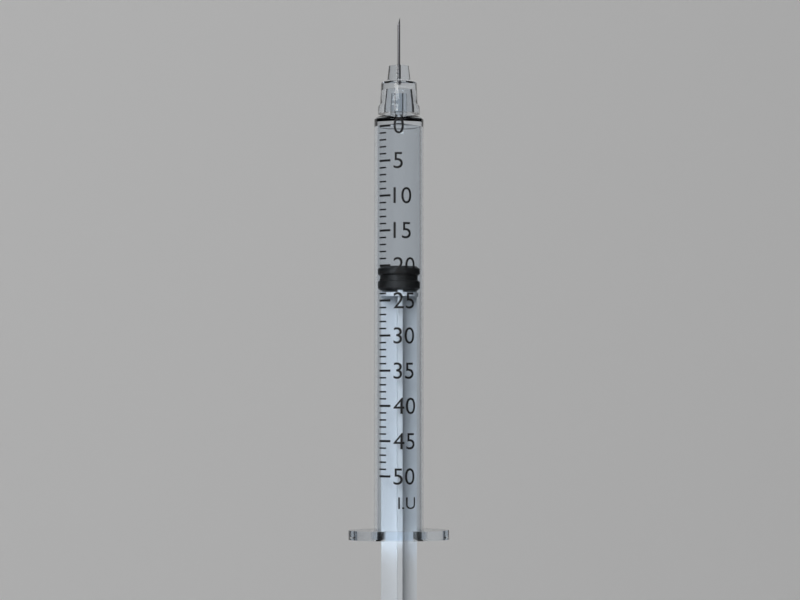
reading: 20 I.U.
